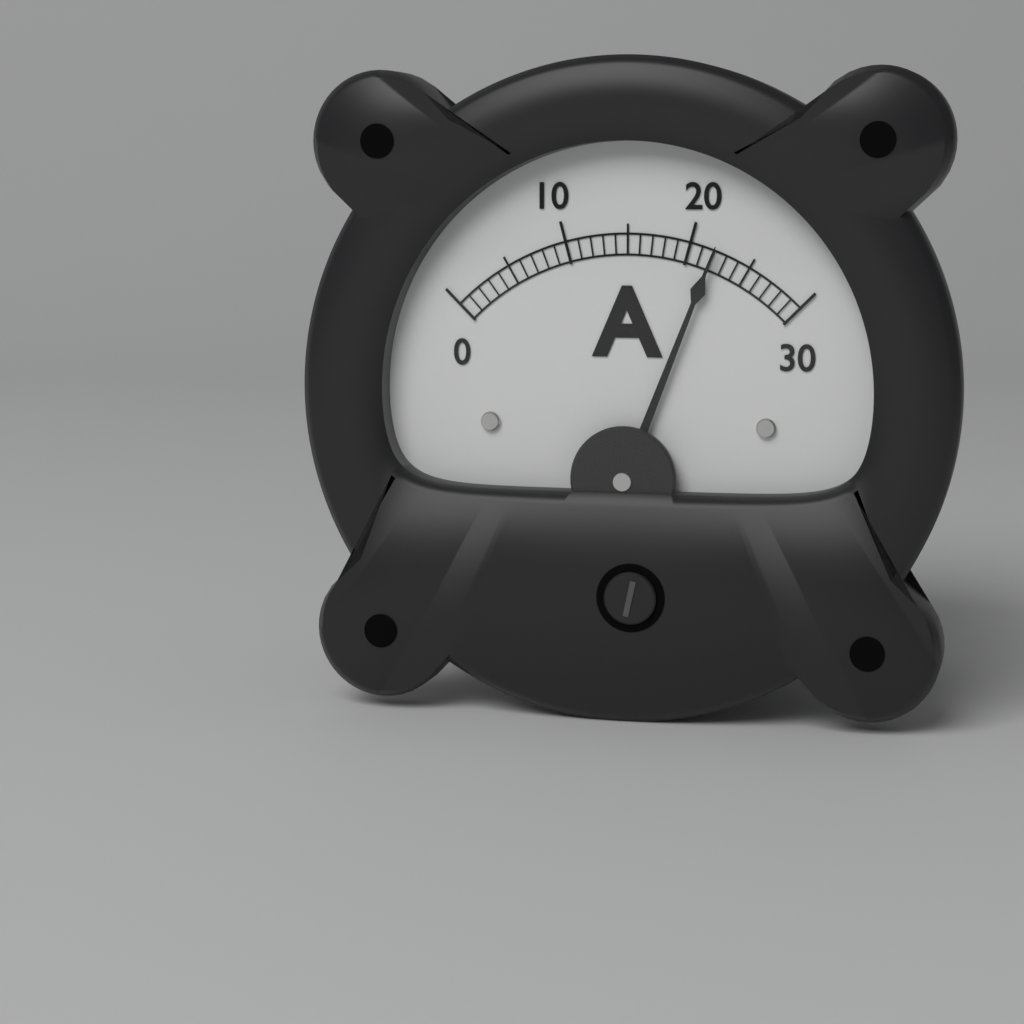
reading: 22 A
